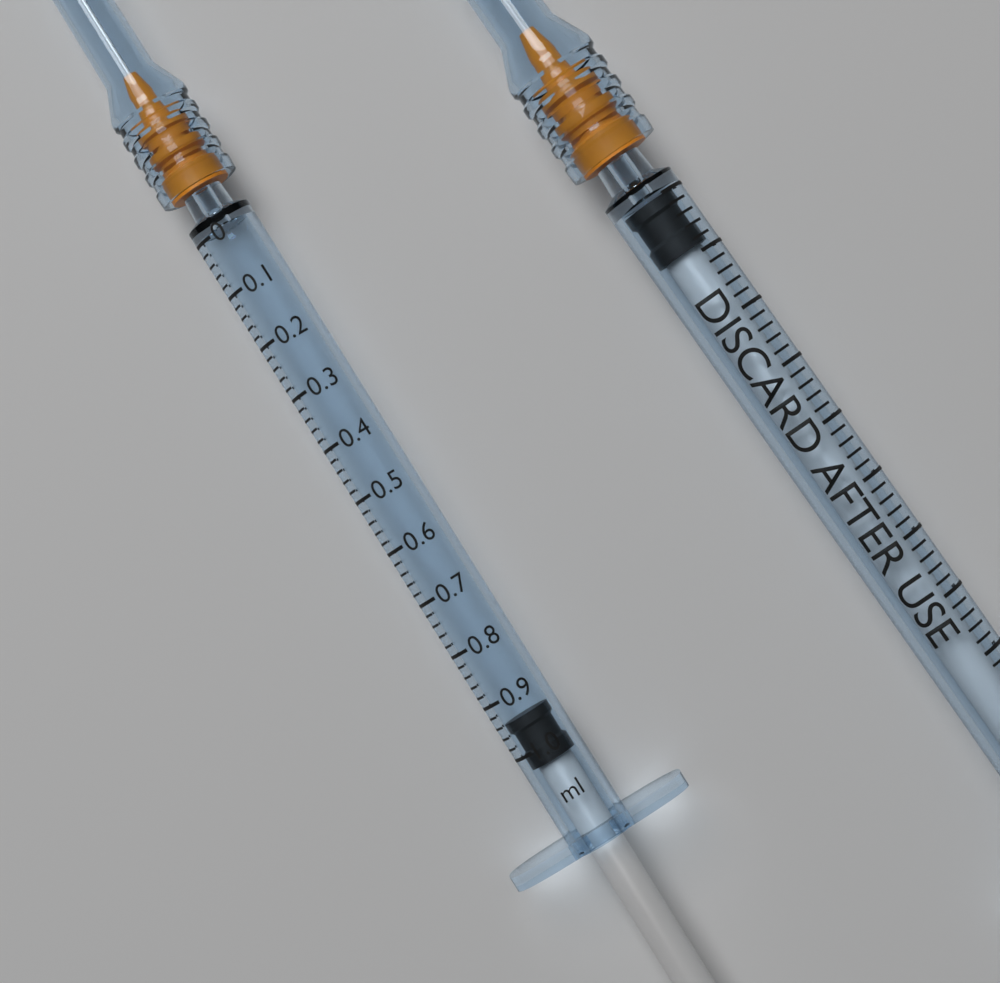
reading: 0.94 ml
